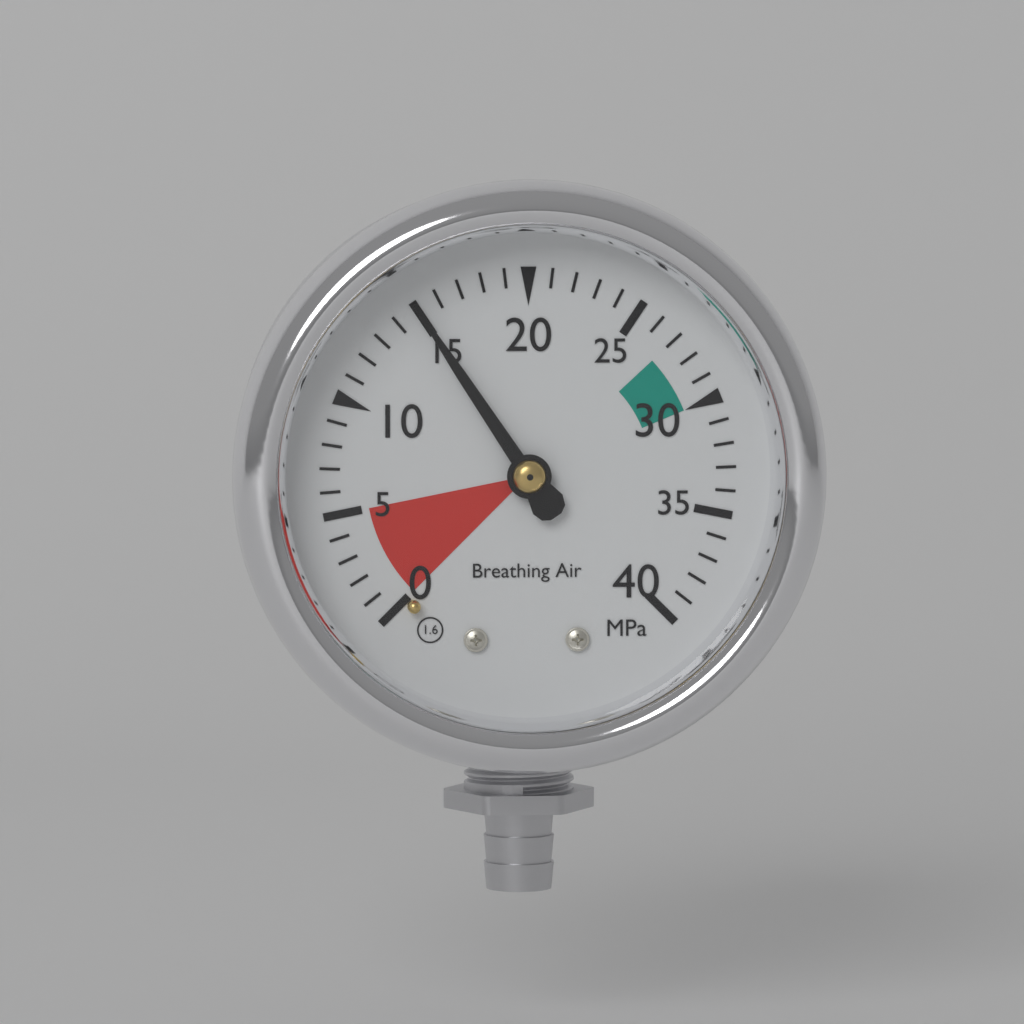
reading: 15 MPa
